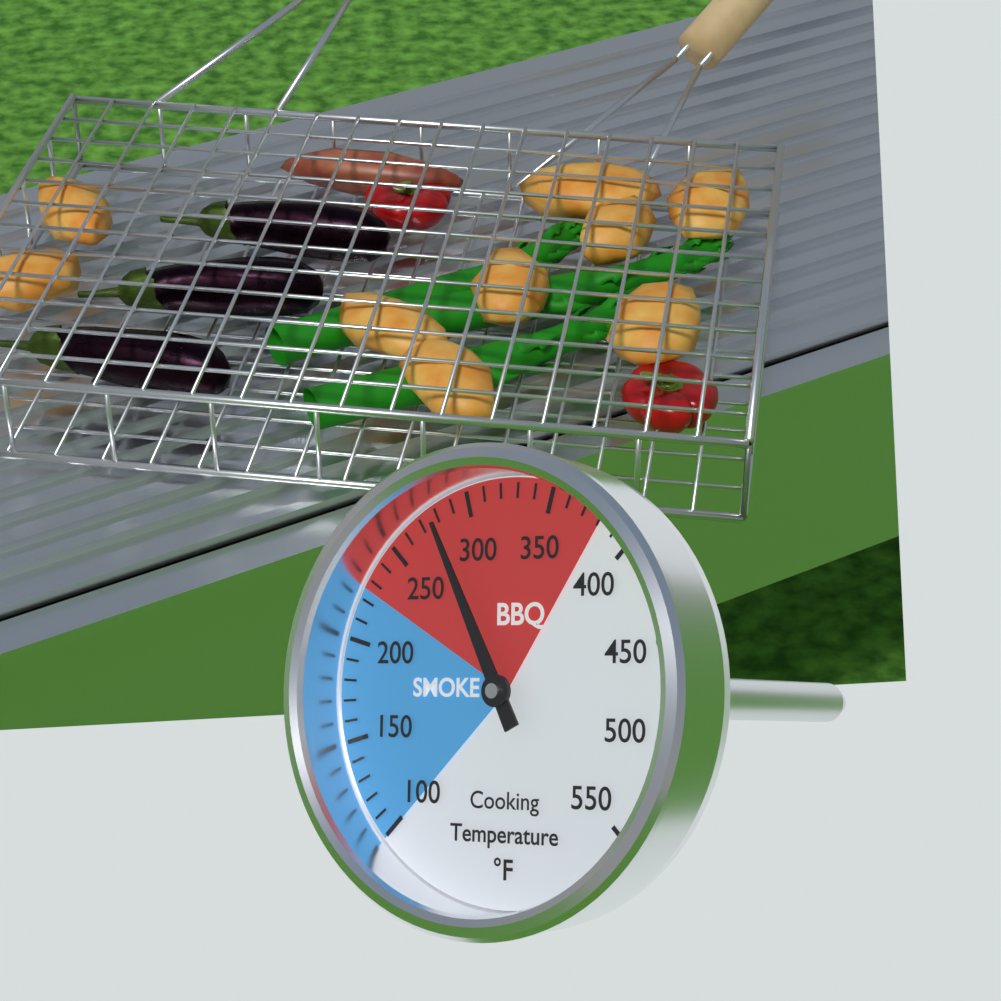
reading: 280 °F
